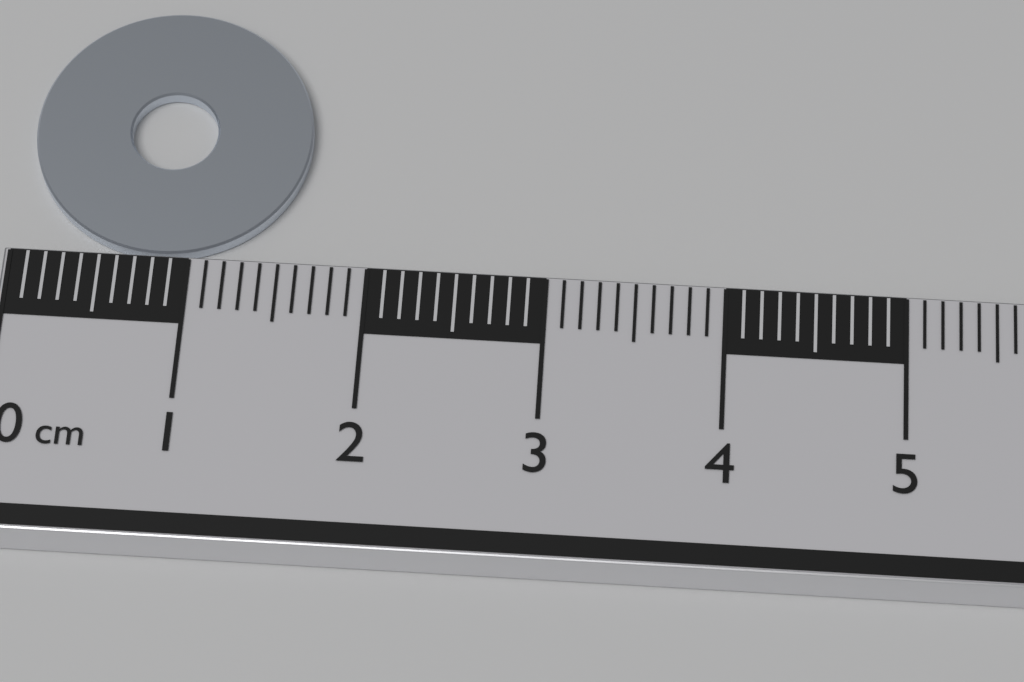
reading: 1.6 cm
